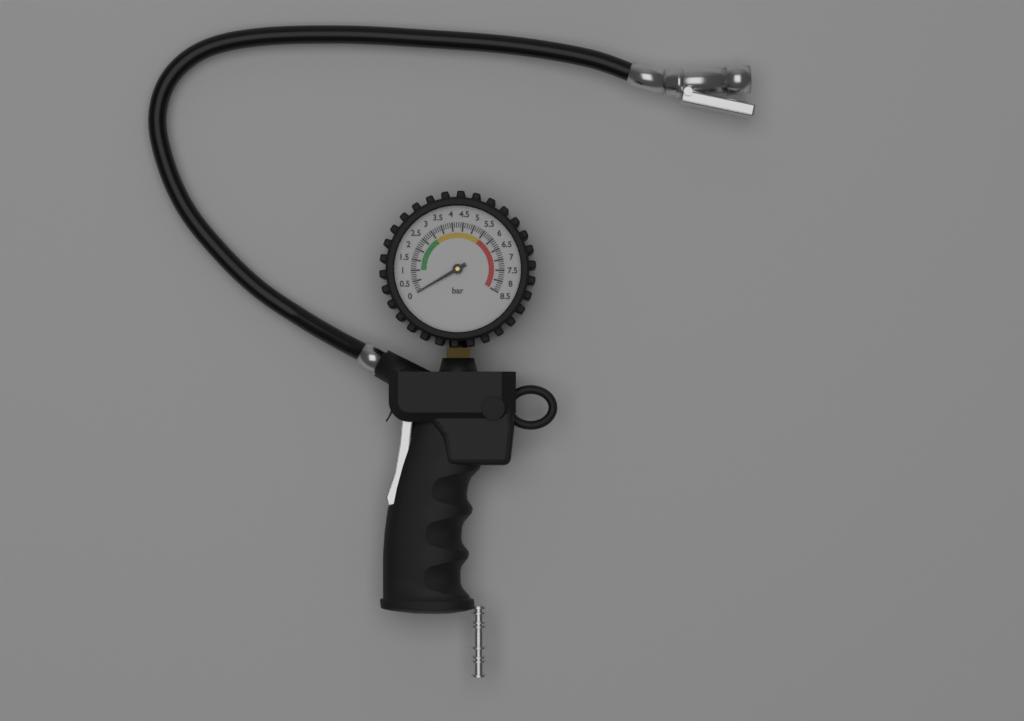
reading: 0.0 bar
